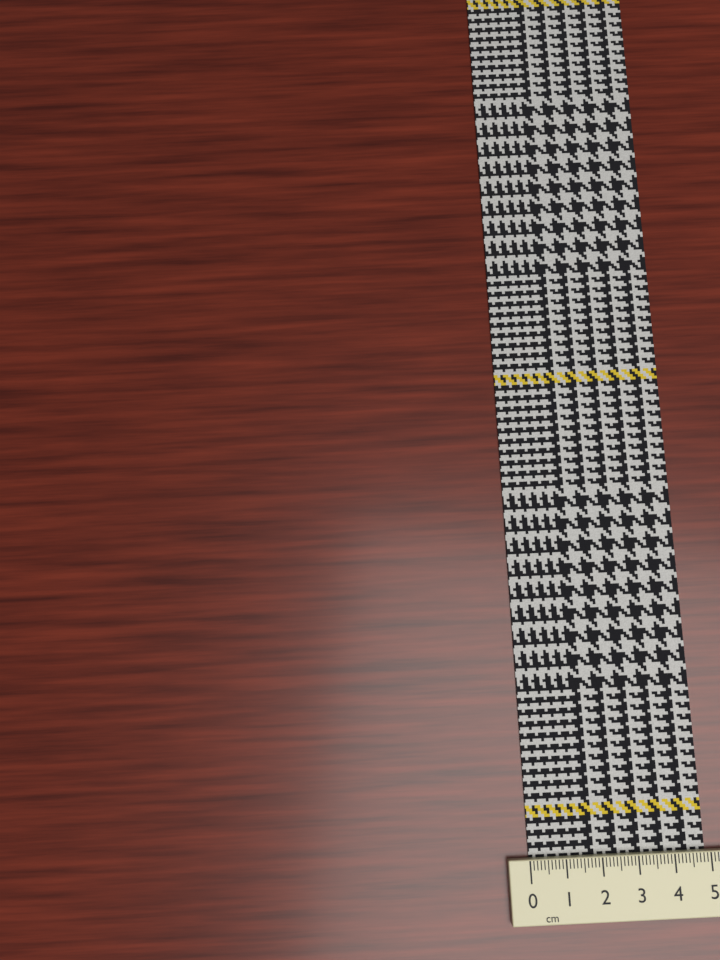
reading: 4.9 cm
